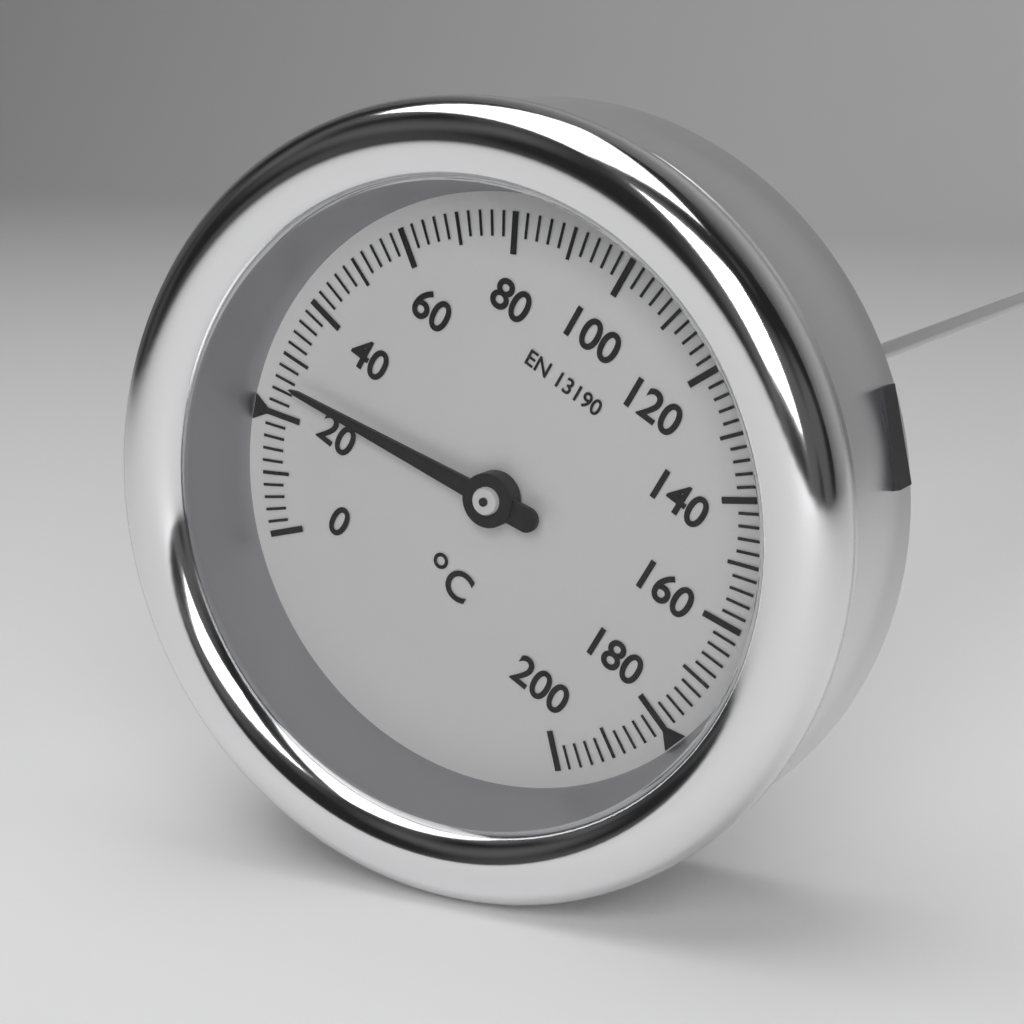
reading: 26 °C
